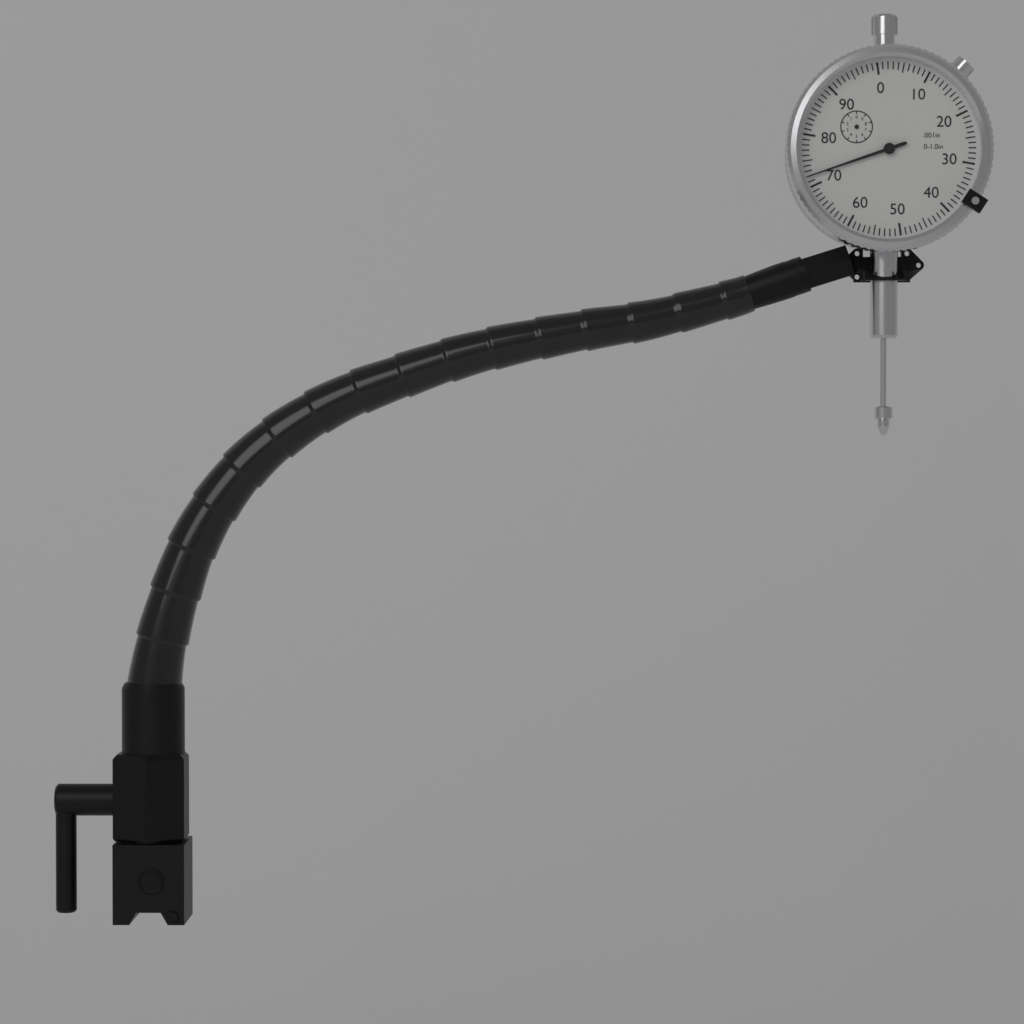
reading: 0.072 in
